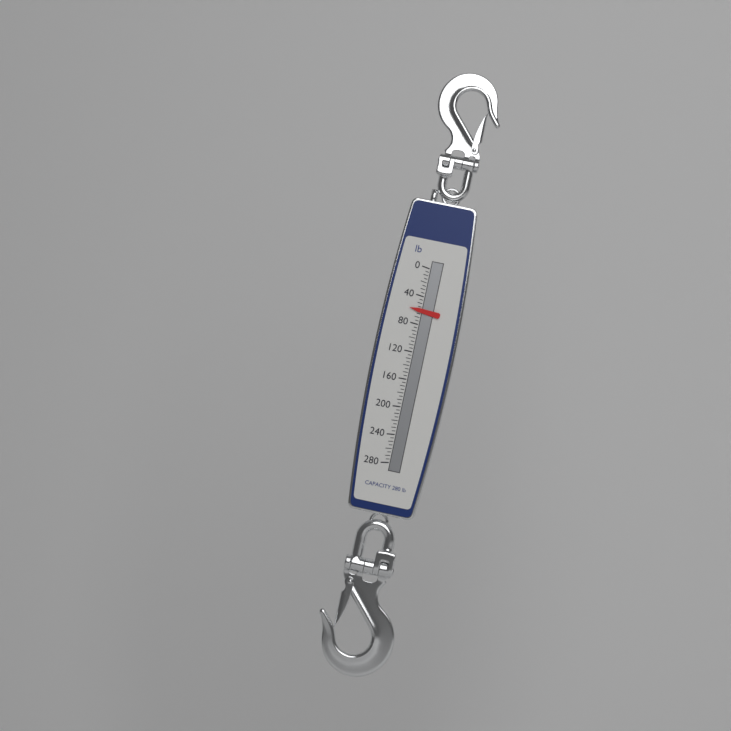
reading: 60 lb
